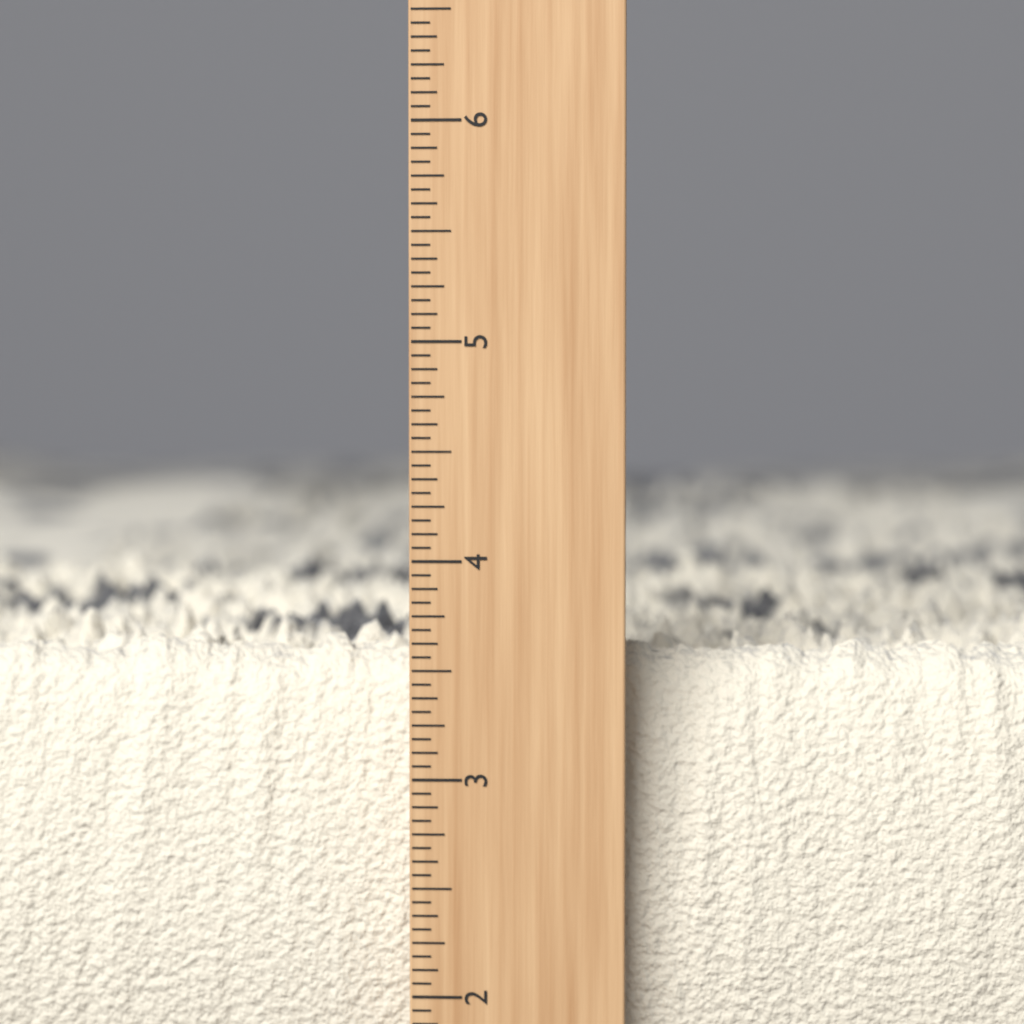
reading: 3.6875 inch
